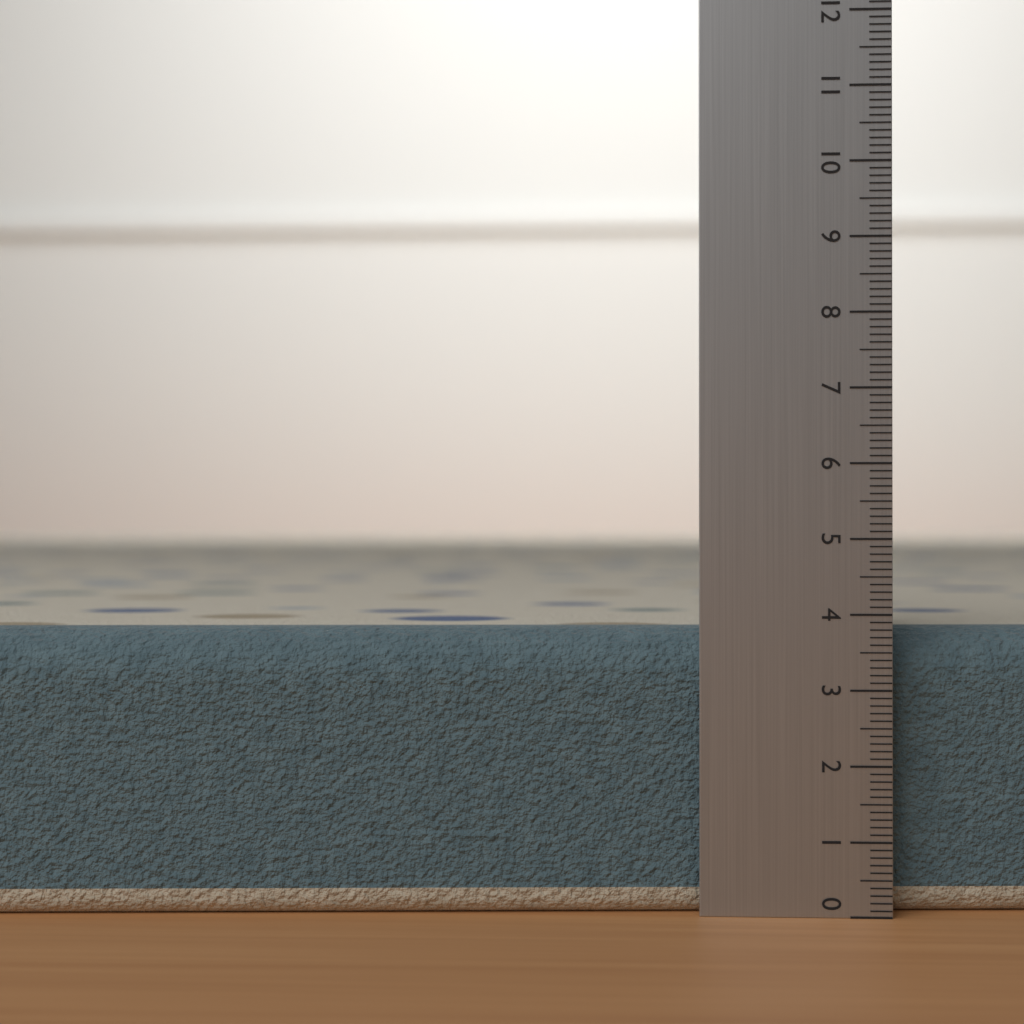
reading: 3.8 (no unit)
